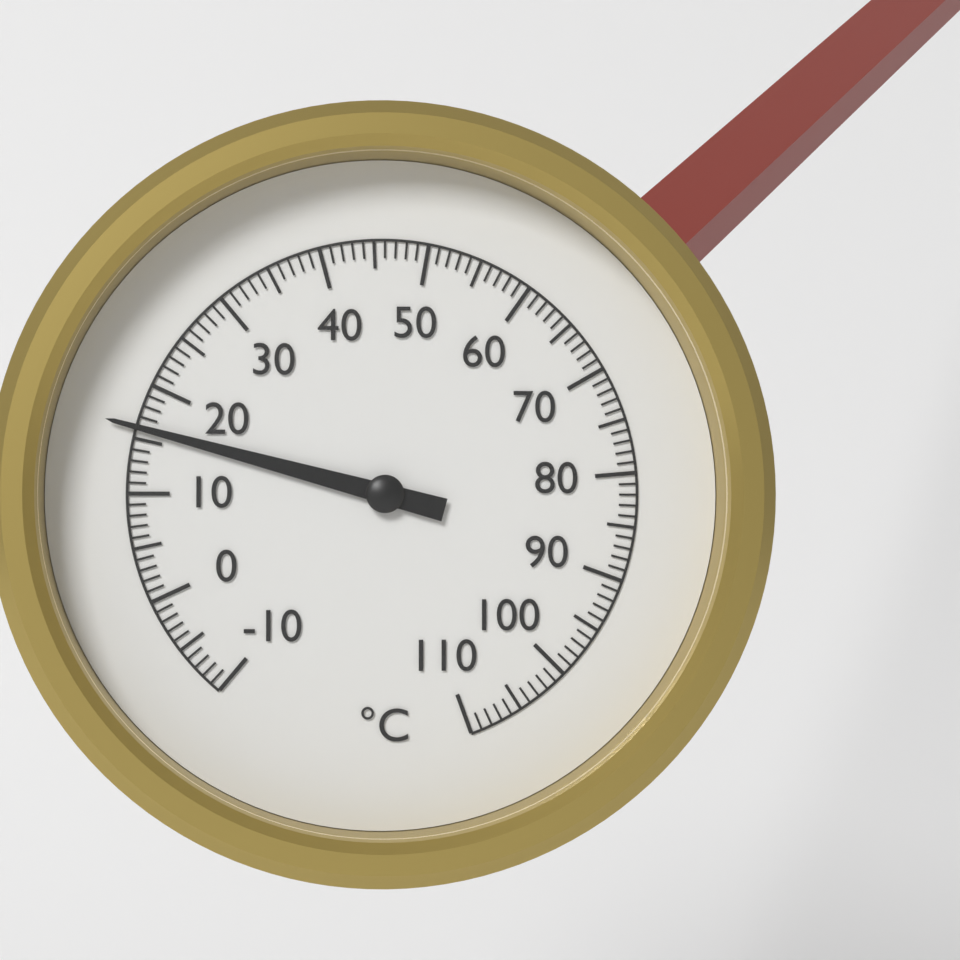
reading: 16 °C
